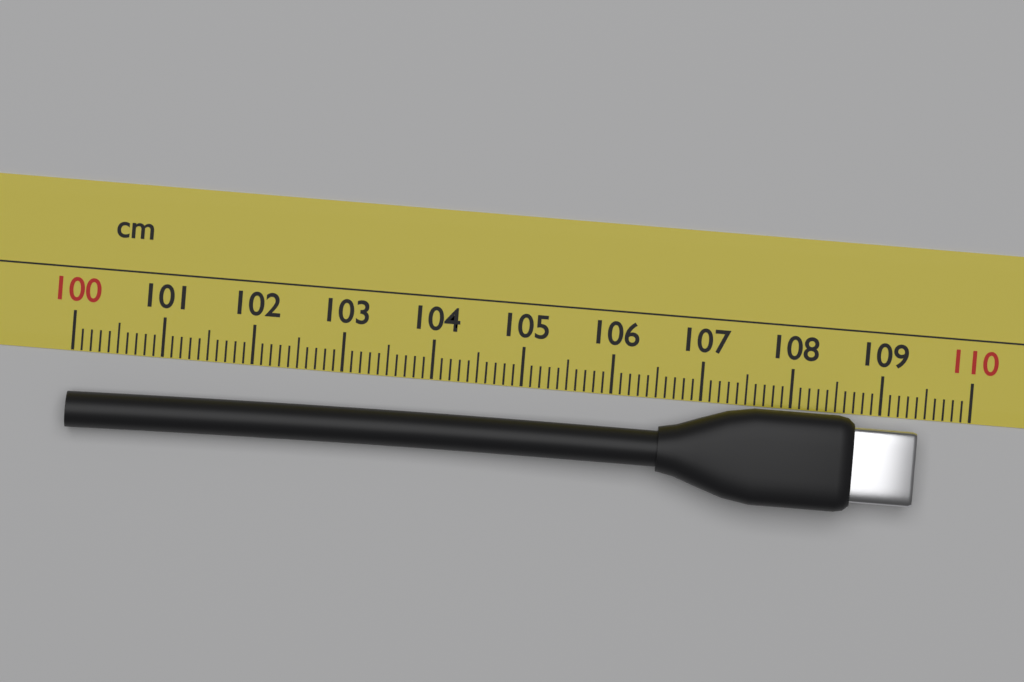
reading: 109.4 cm
